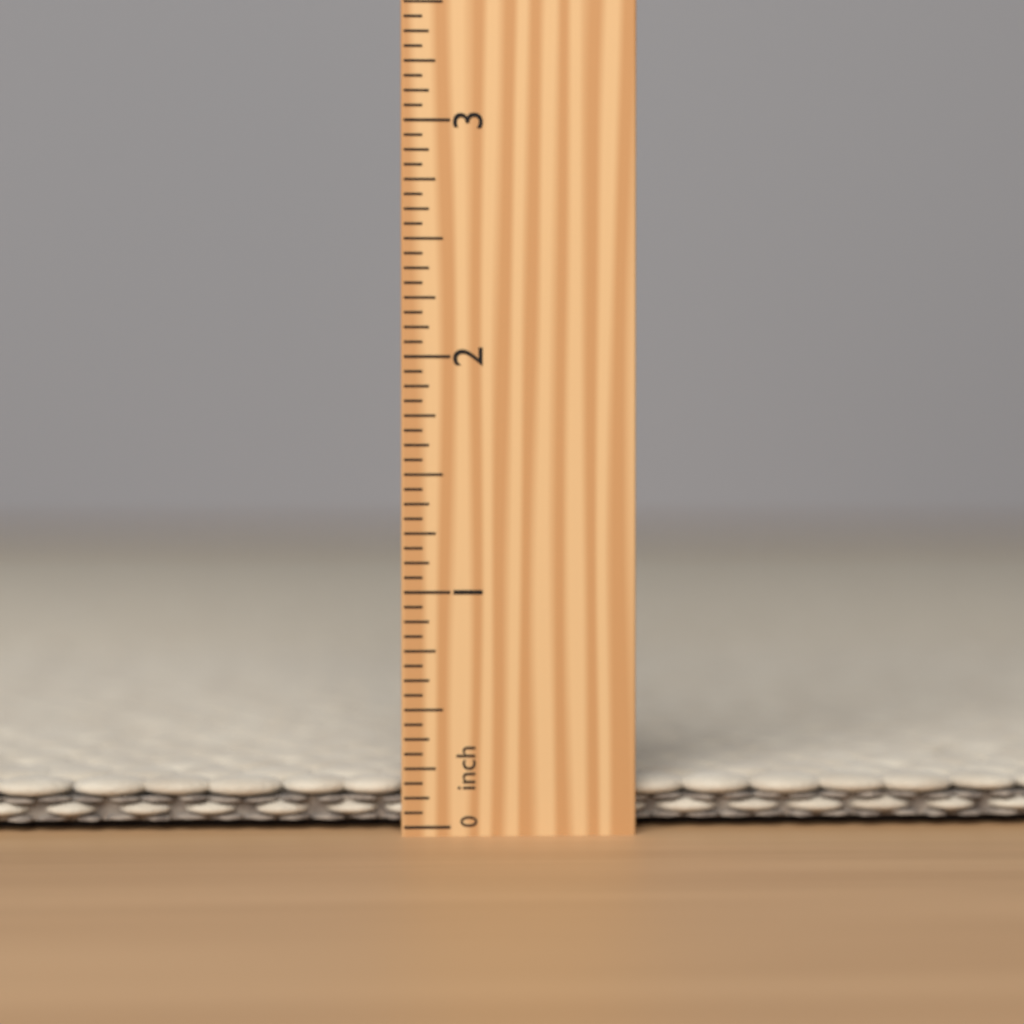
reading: 0.1875 inch
